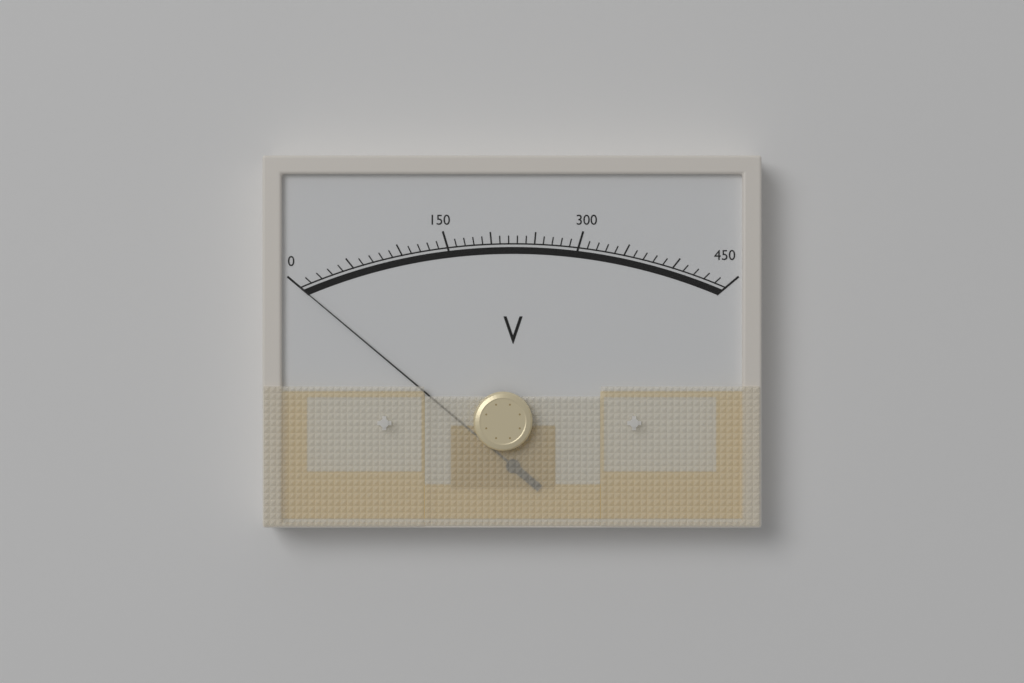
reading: 0 V
